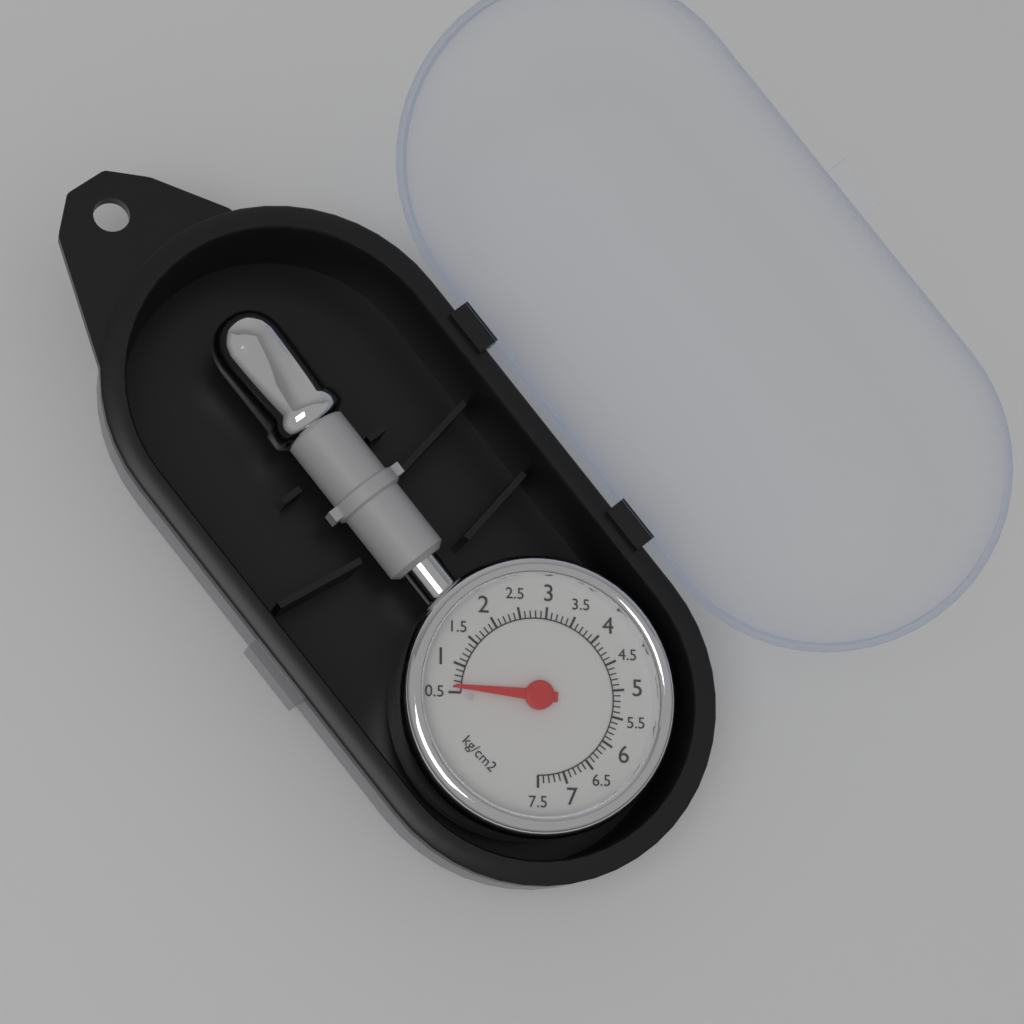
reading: 0.6 kg/cm²
